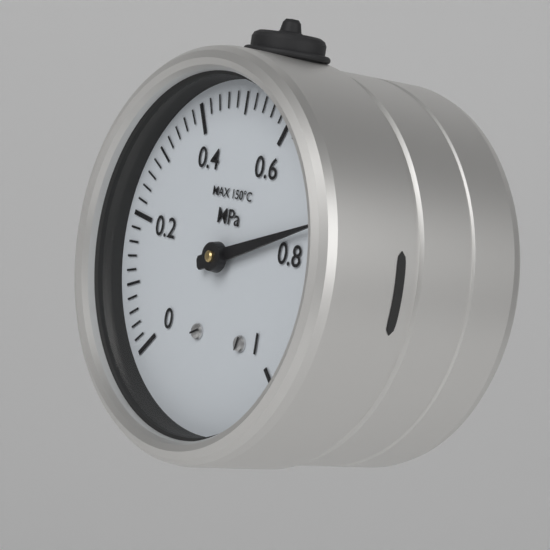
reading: 0.76 MPa
